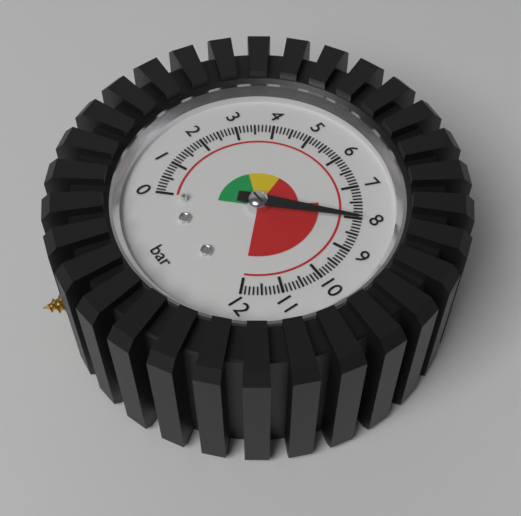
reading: 8.1 bar
